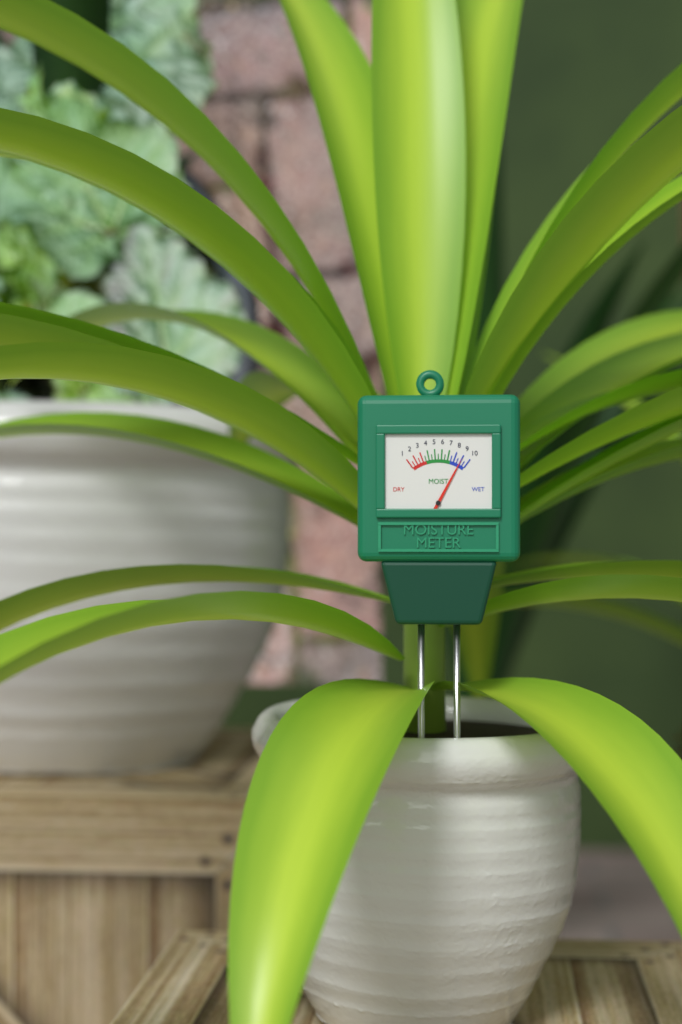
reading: 9.0 (no unit)
